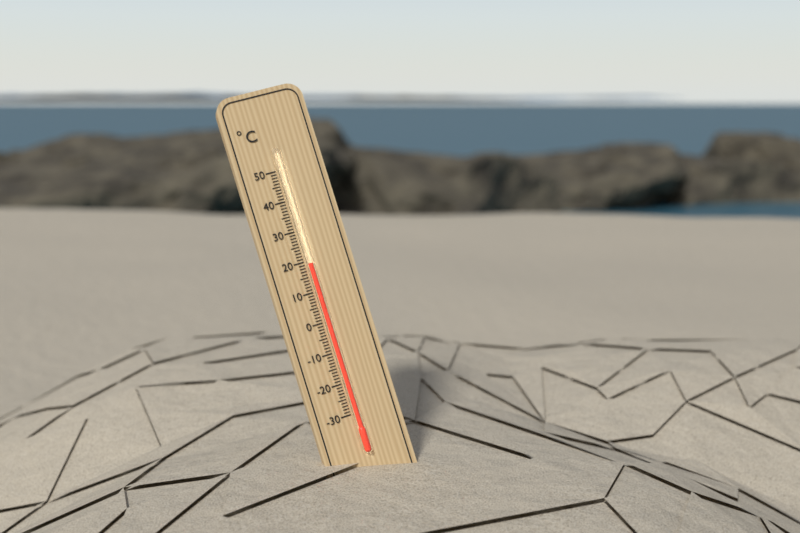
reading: 19 °C
